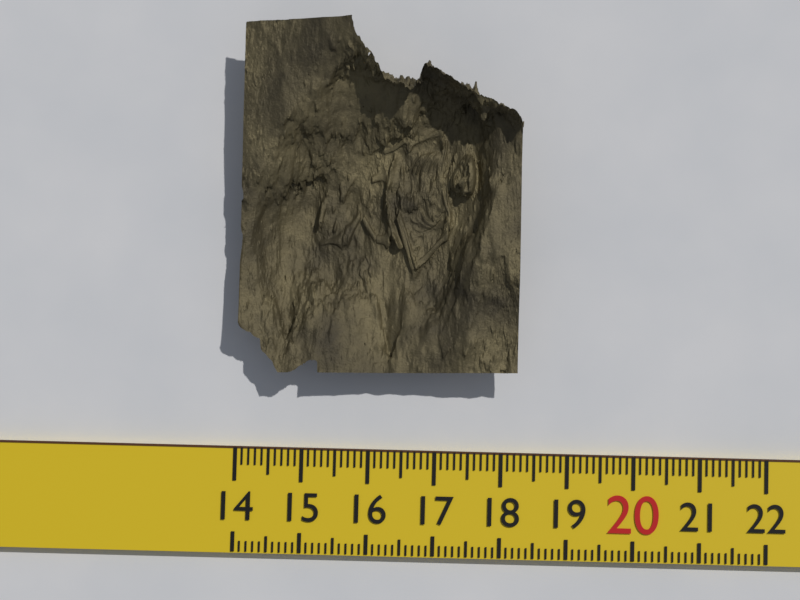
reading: 18.2 (no unit)
